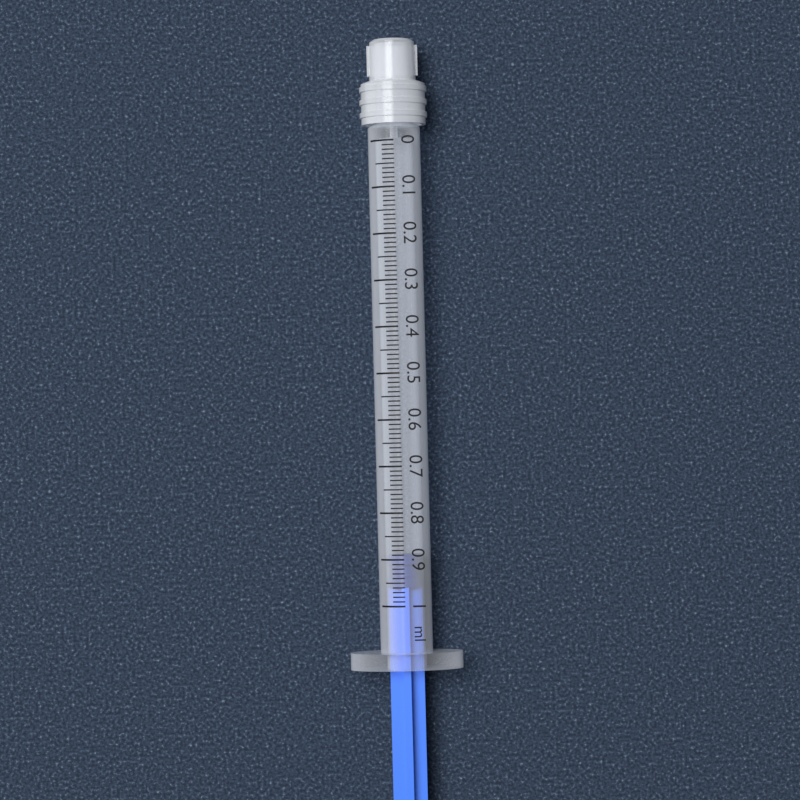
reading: 0.89 ml
